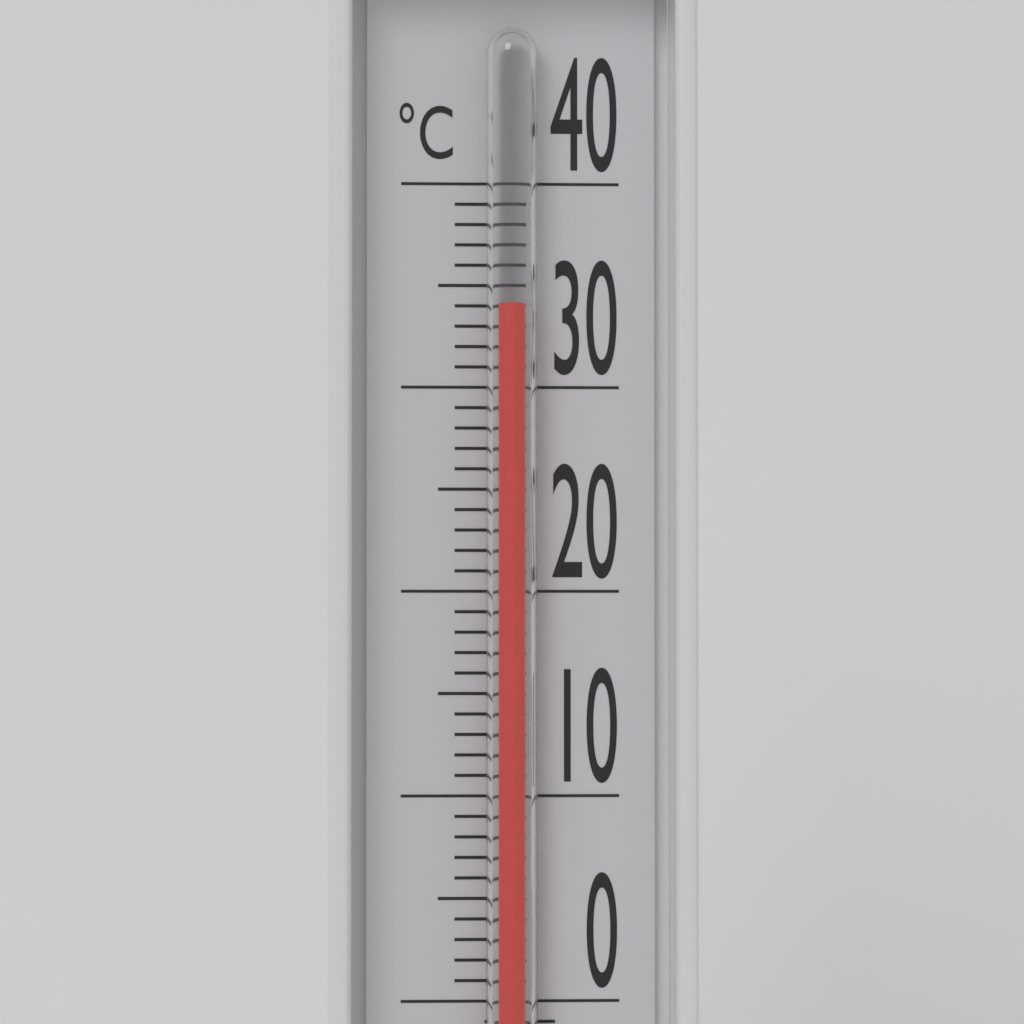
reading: 34 °C
